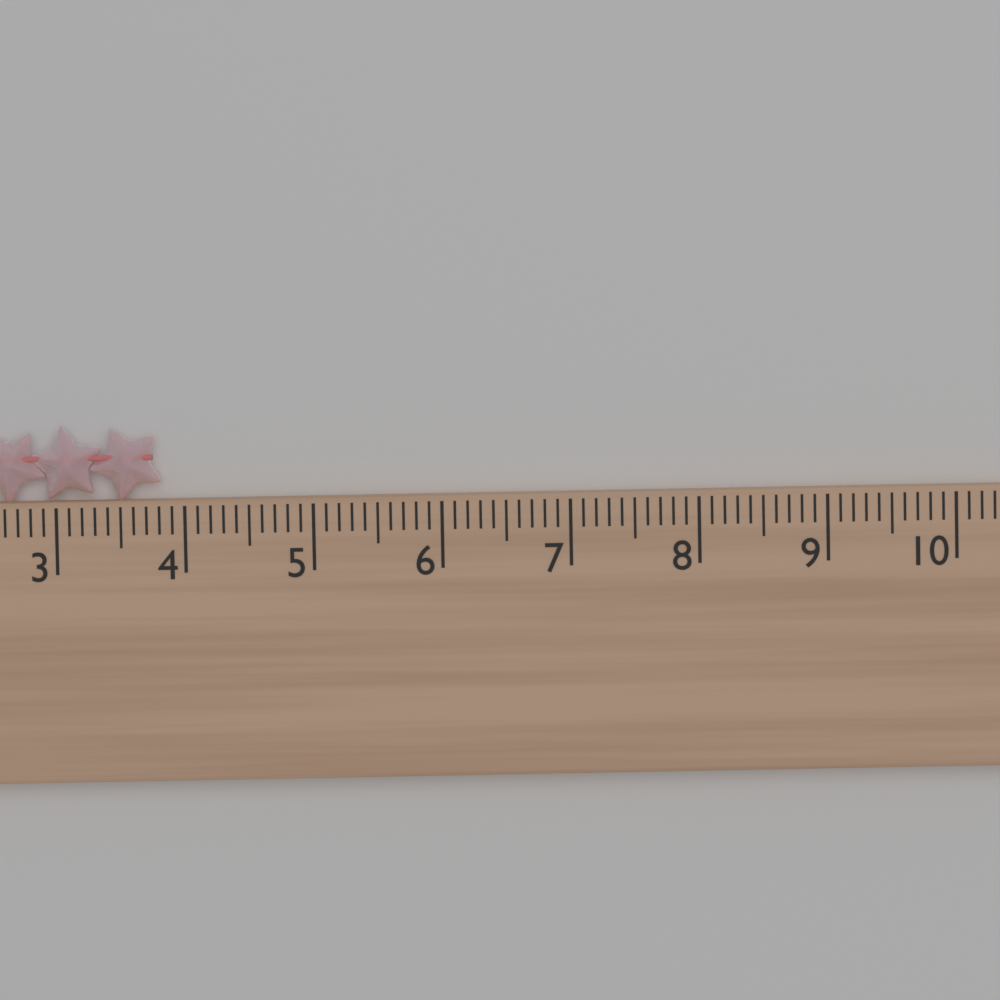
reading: 3.8 cm
